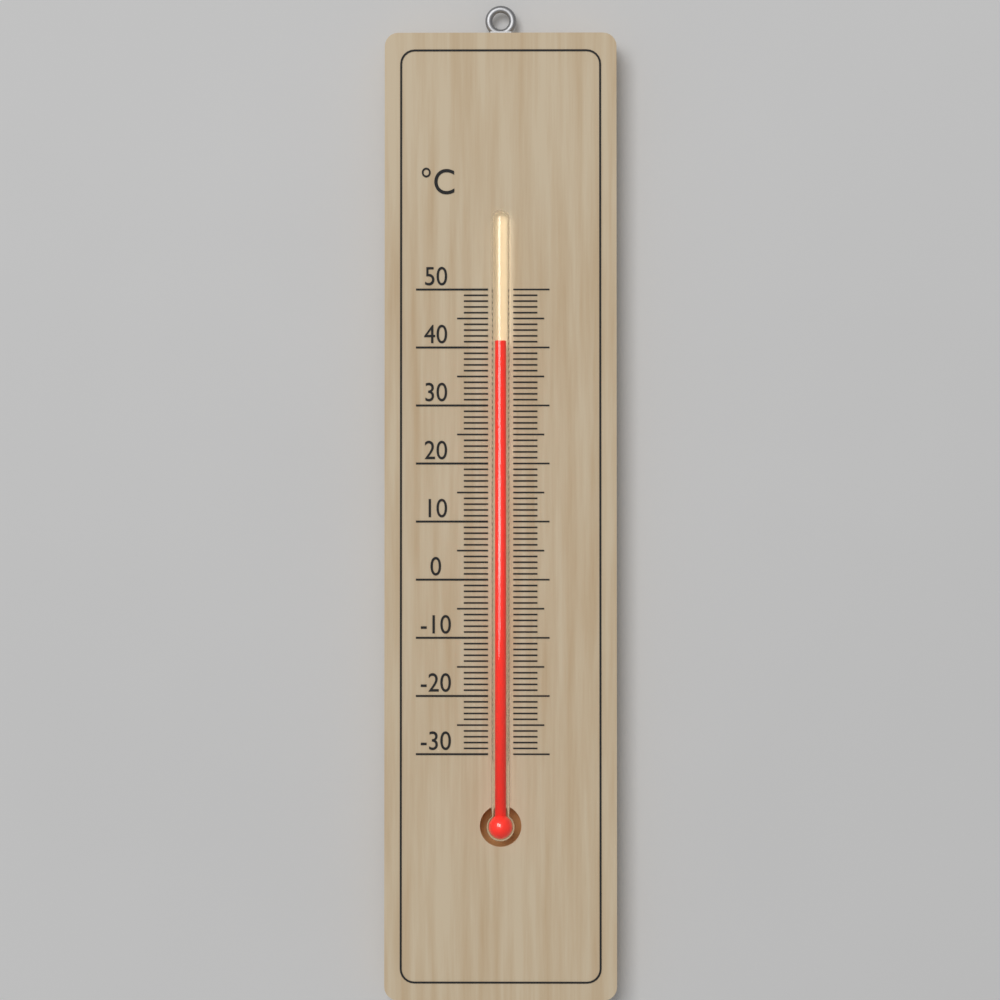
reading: 41 °C
